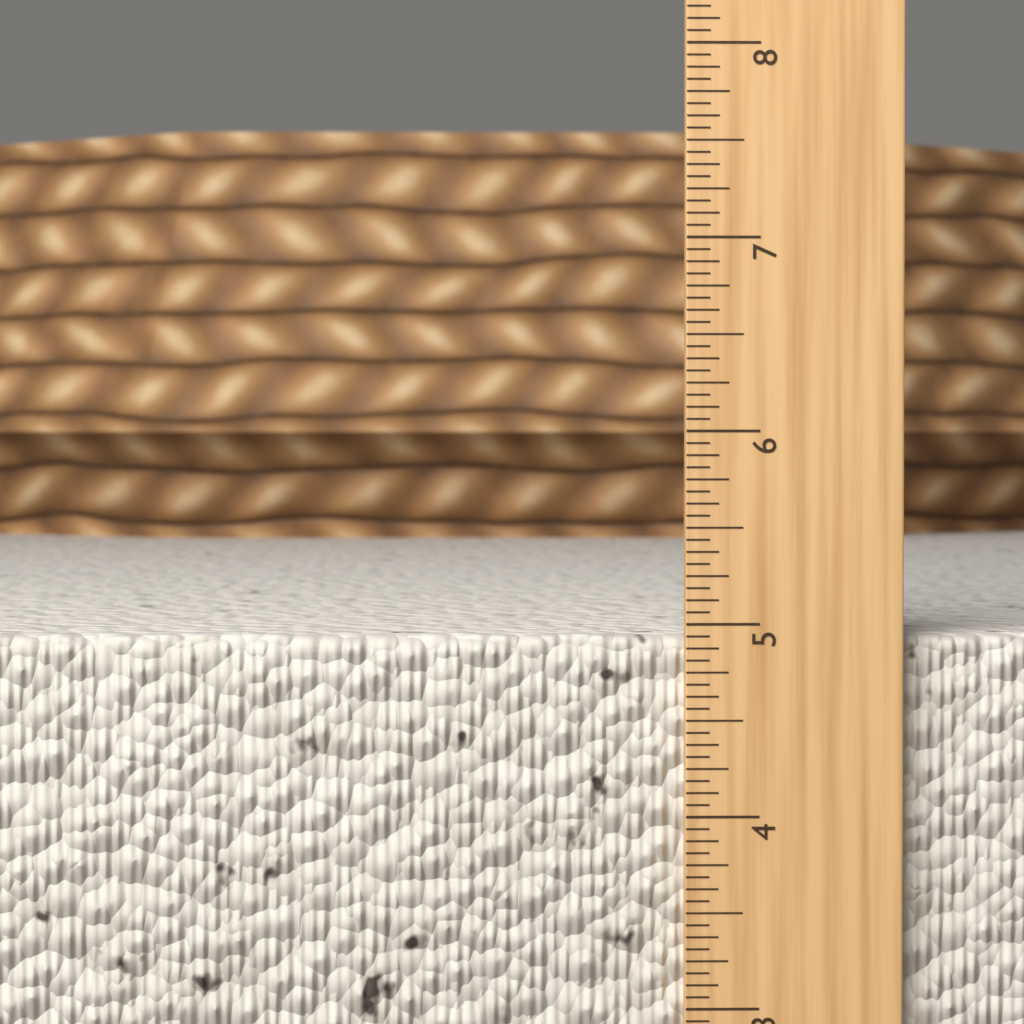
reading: 4.9375 in
